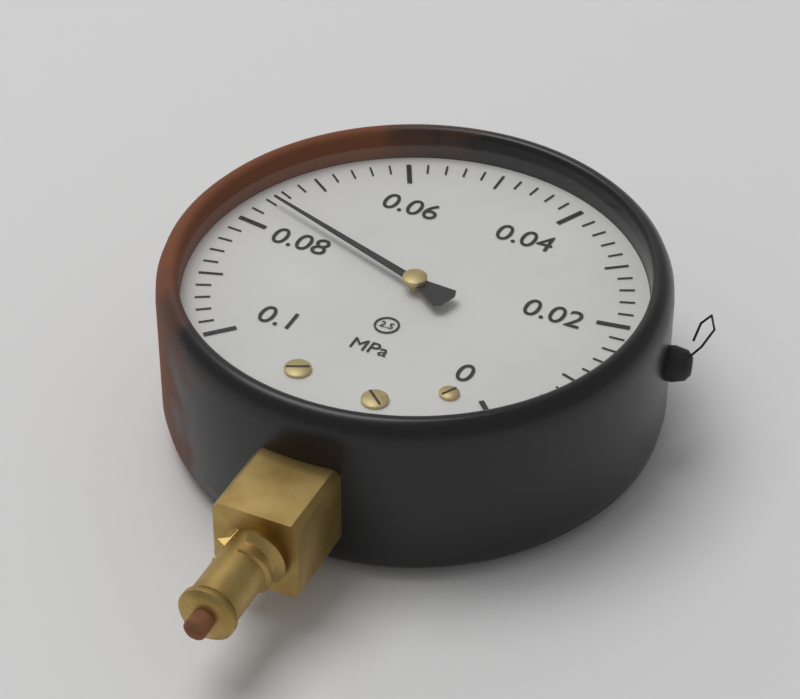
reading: 0.076 MPa
